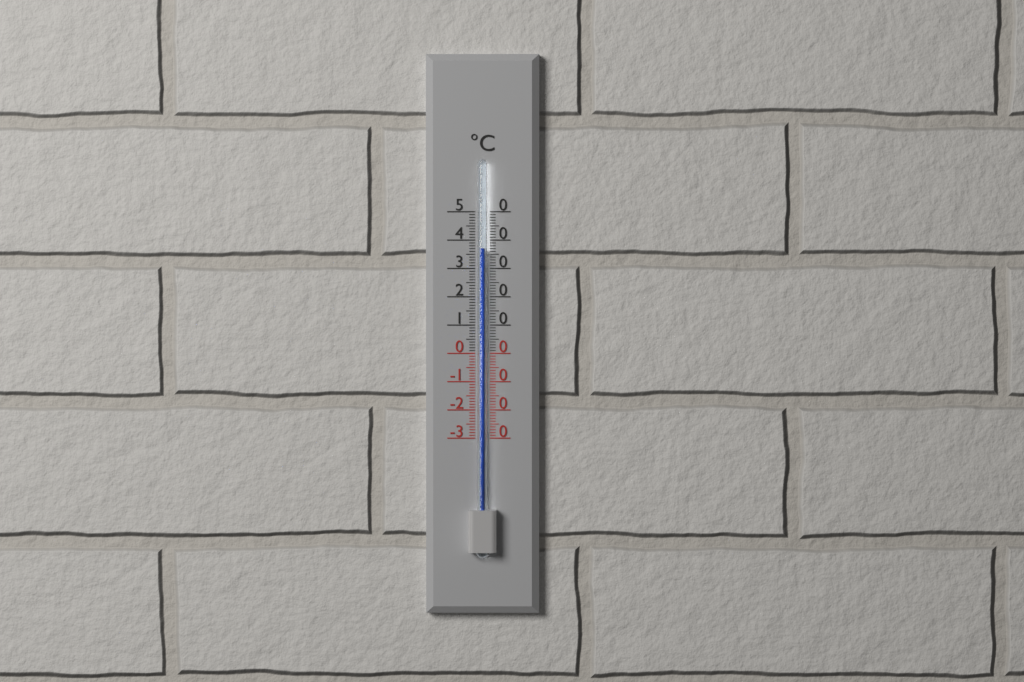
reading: 37 °C
